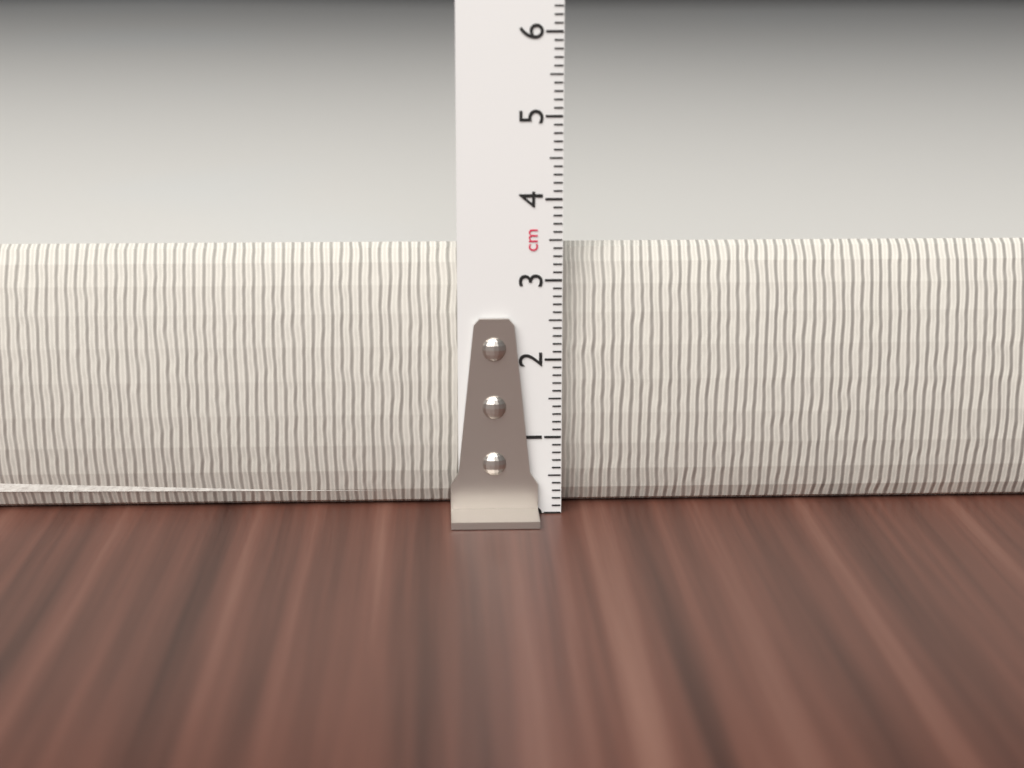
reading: 3.4 cm
